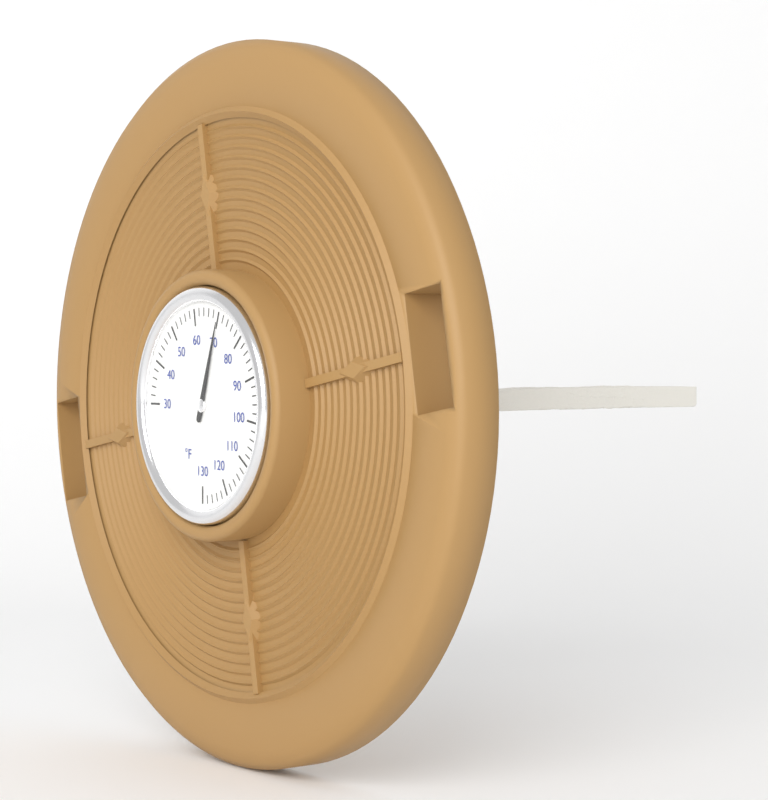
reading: 70 °F
